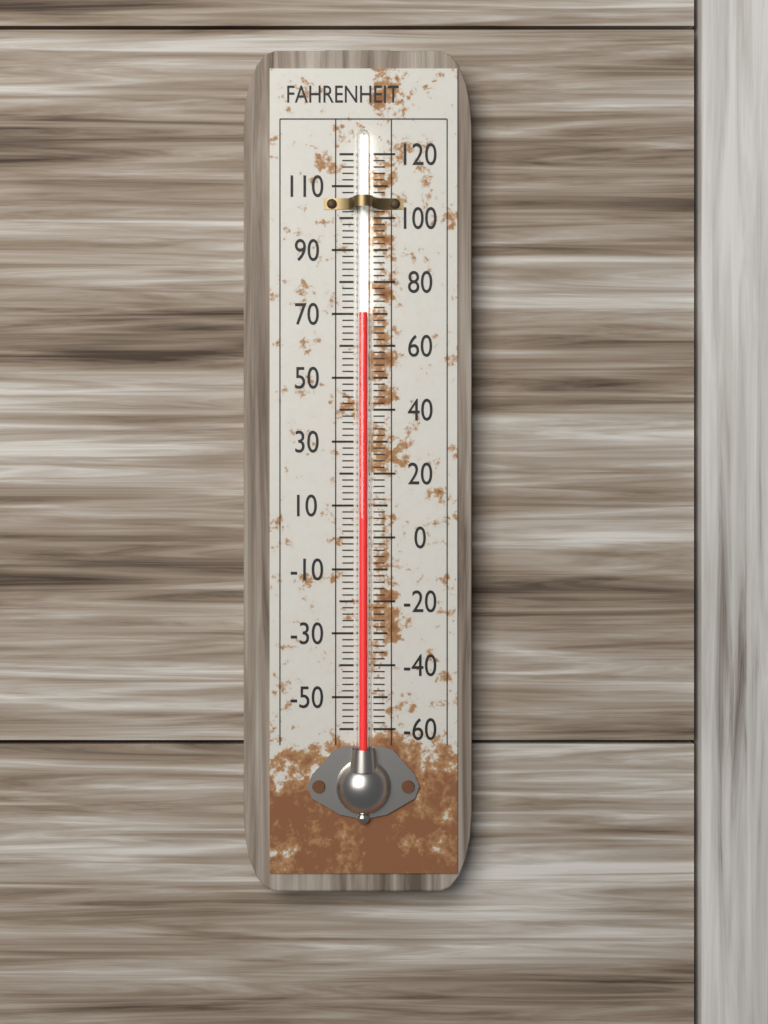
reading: 70 °F
